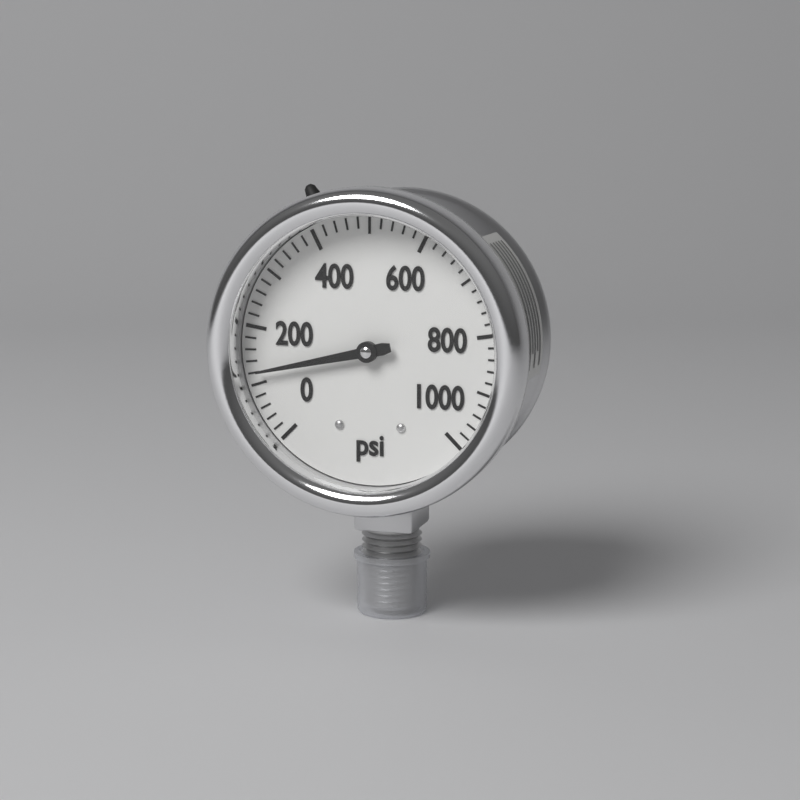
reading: 120 psi
